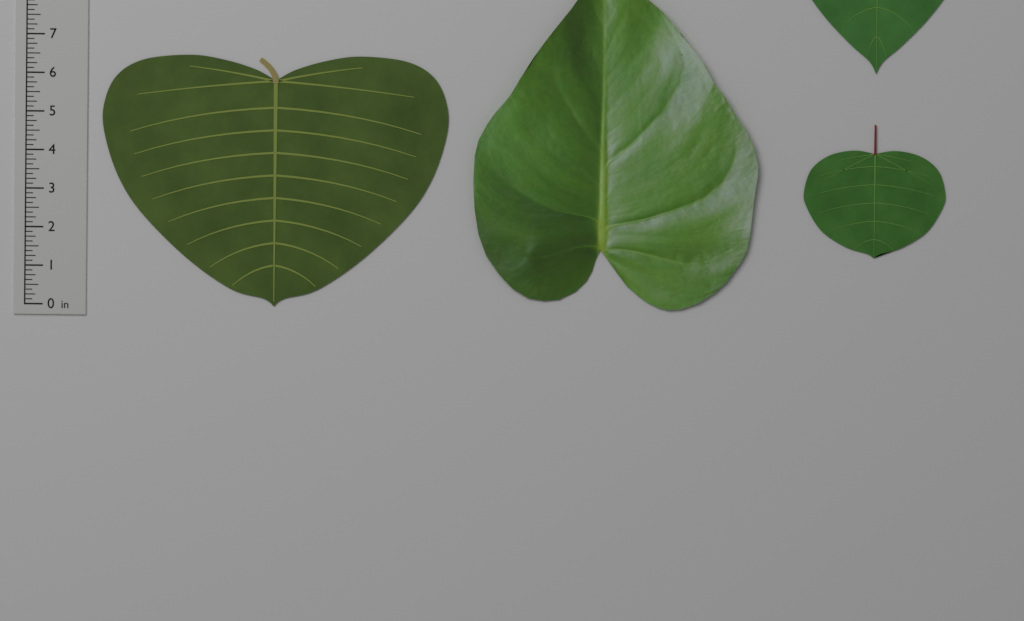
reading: 6.500 in
